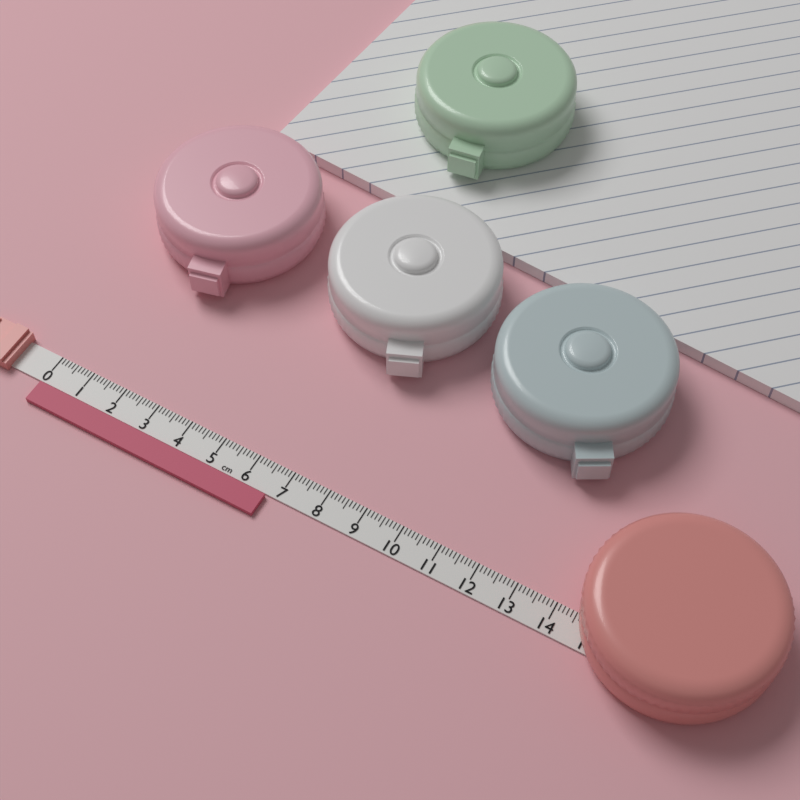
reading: 6.7 cm
